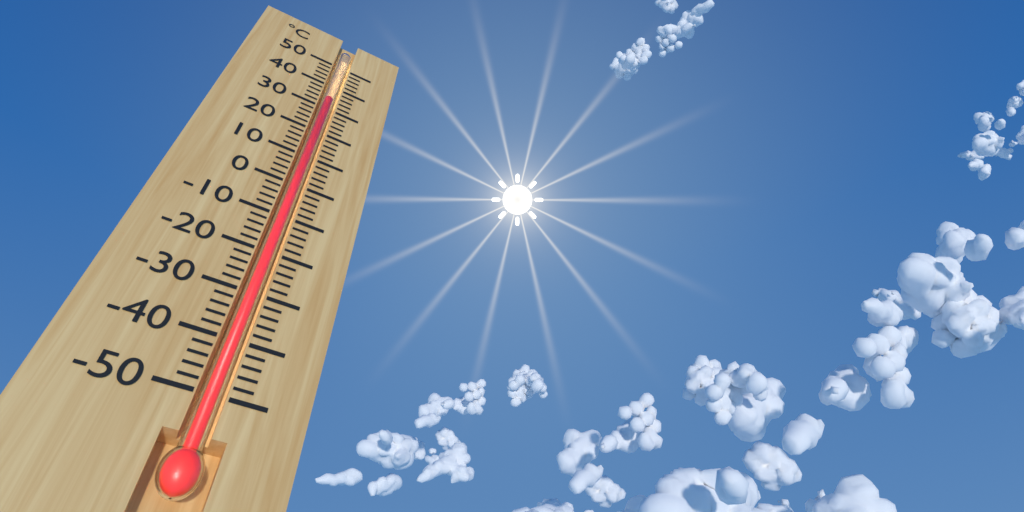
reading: 34 °C
